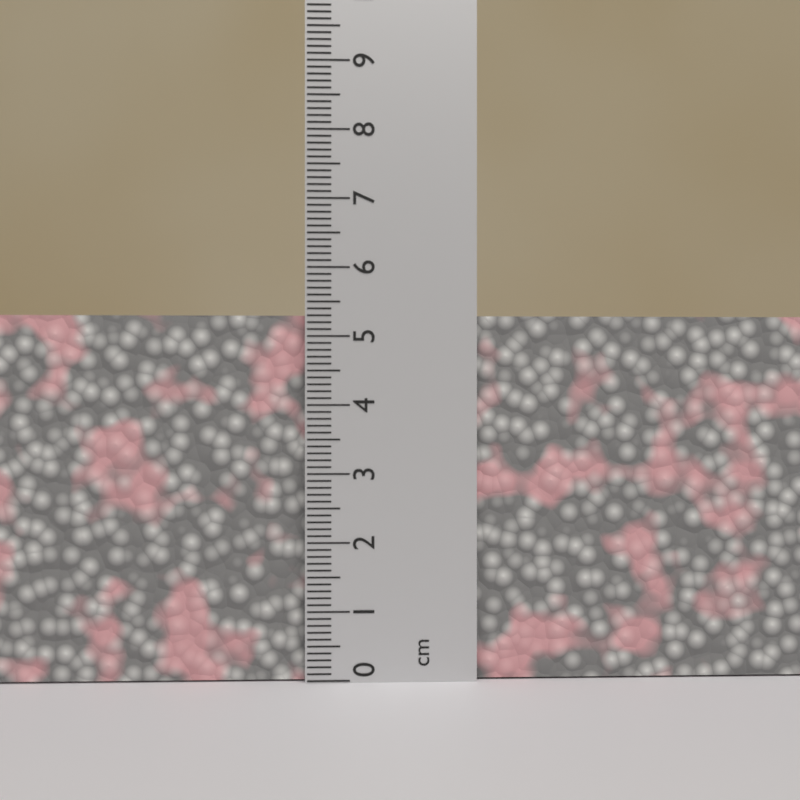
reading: 5.3 cm
